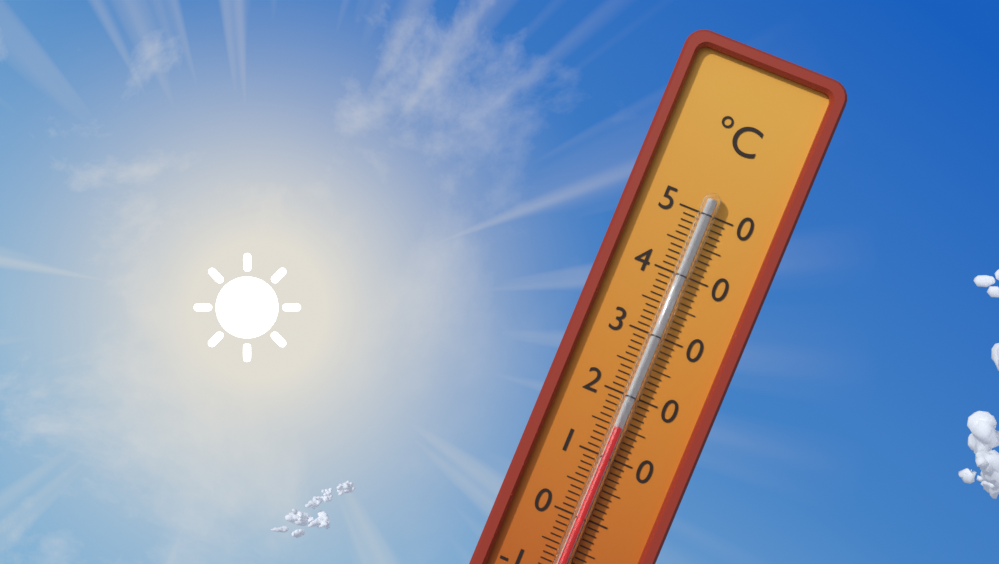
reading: 15 °C
